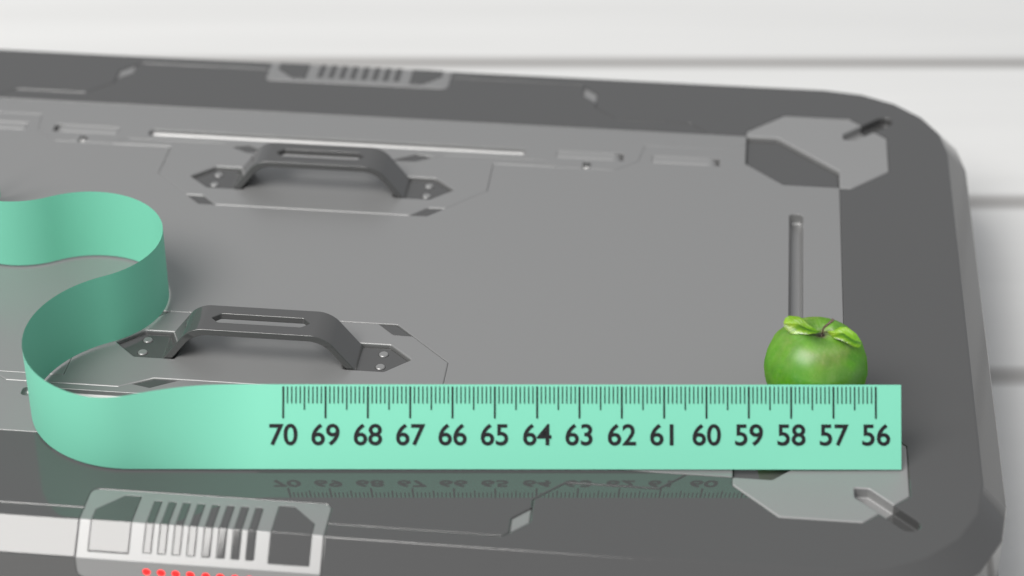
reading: 58.5 (no unit)
